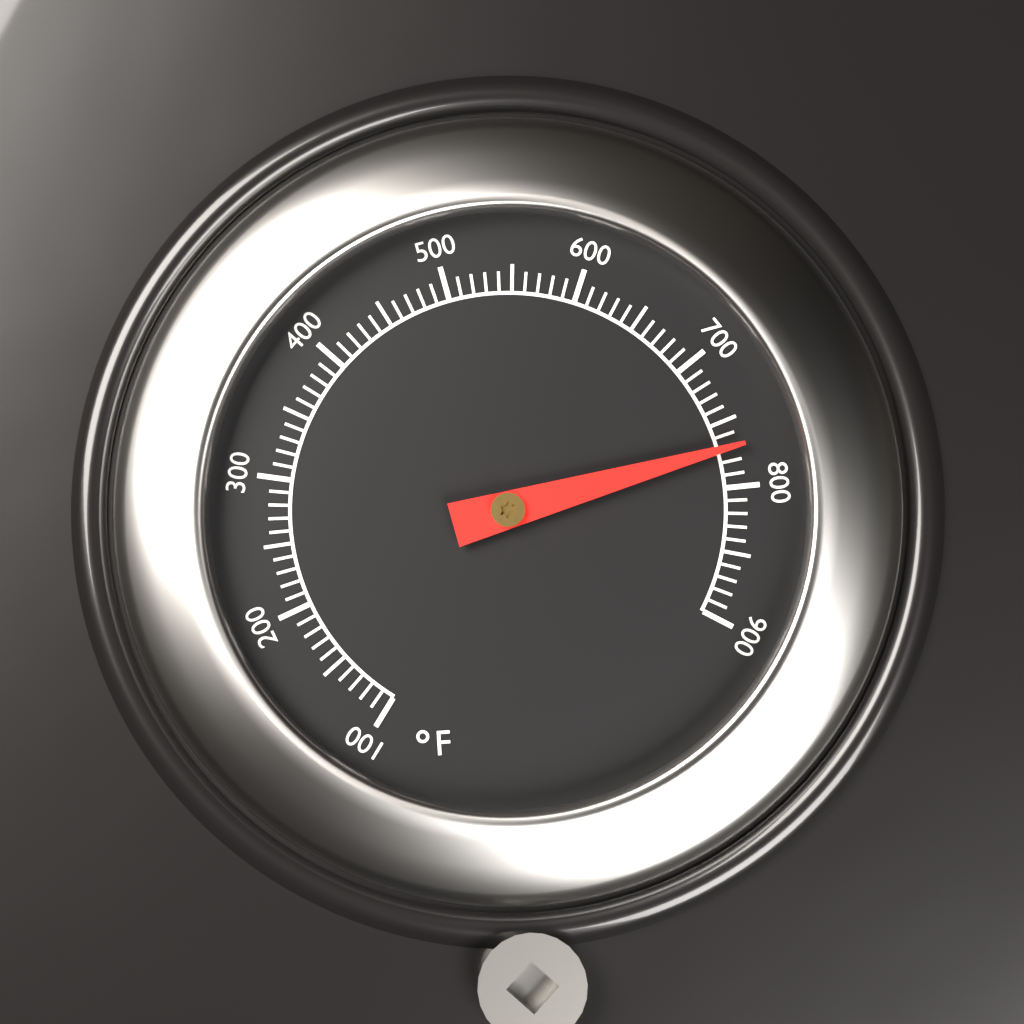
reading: 770 °F
